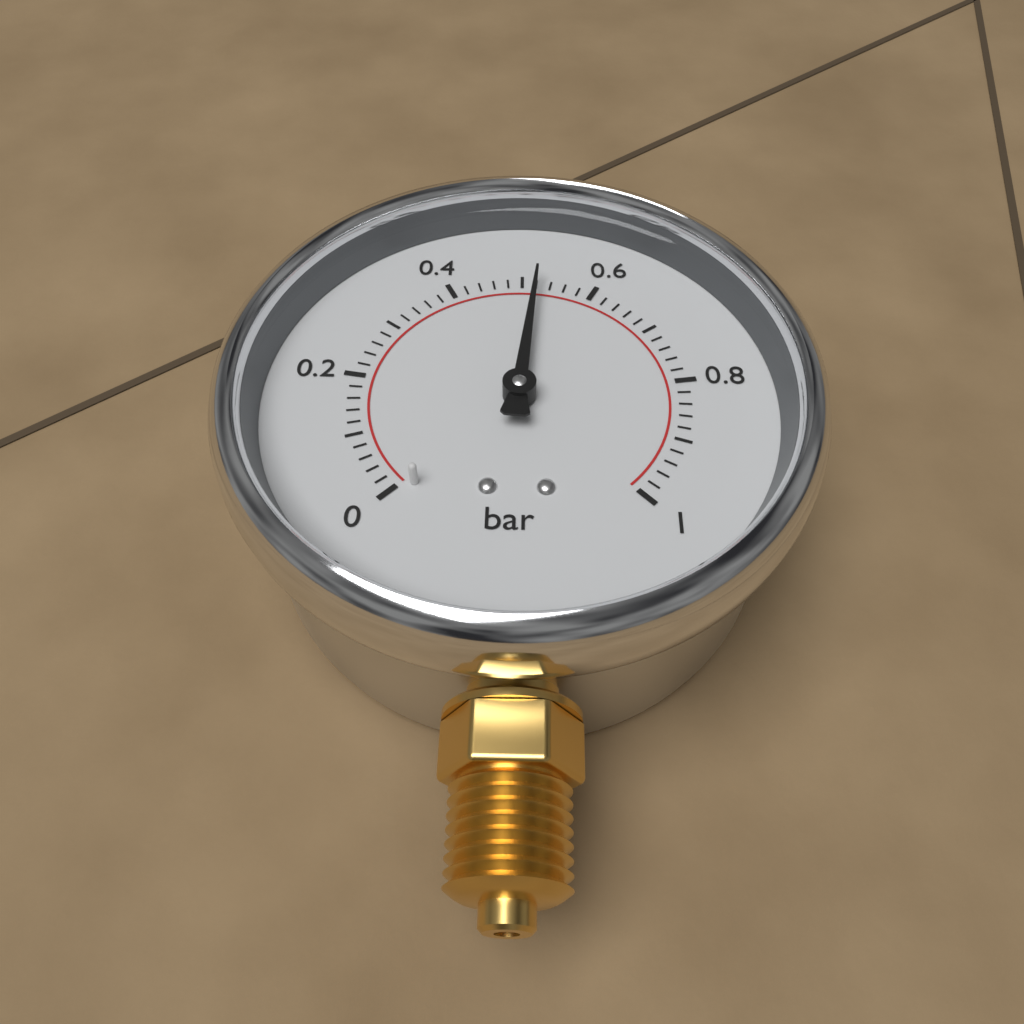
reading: 0.52 bar
